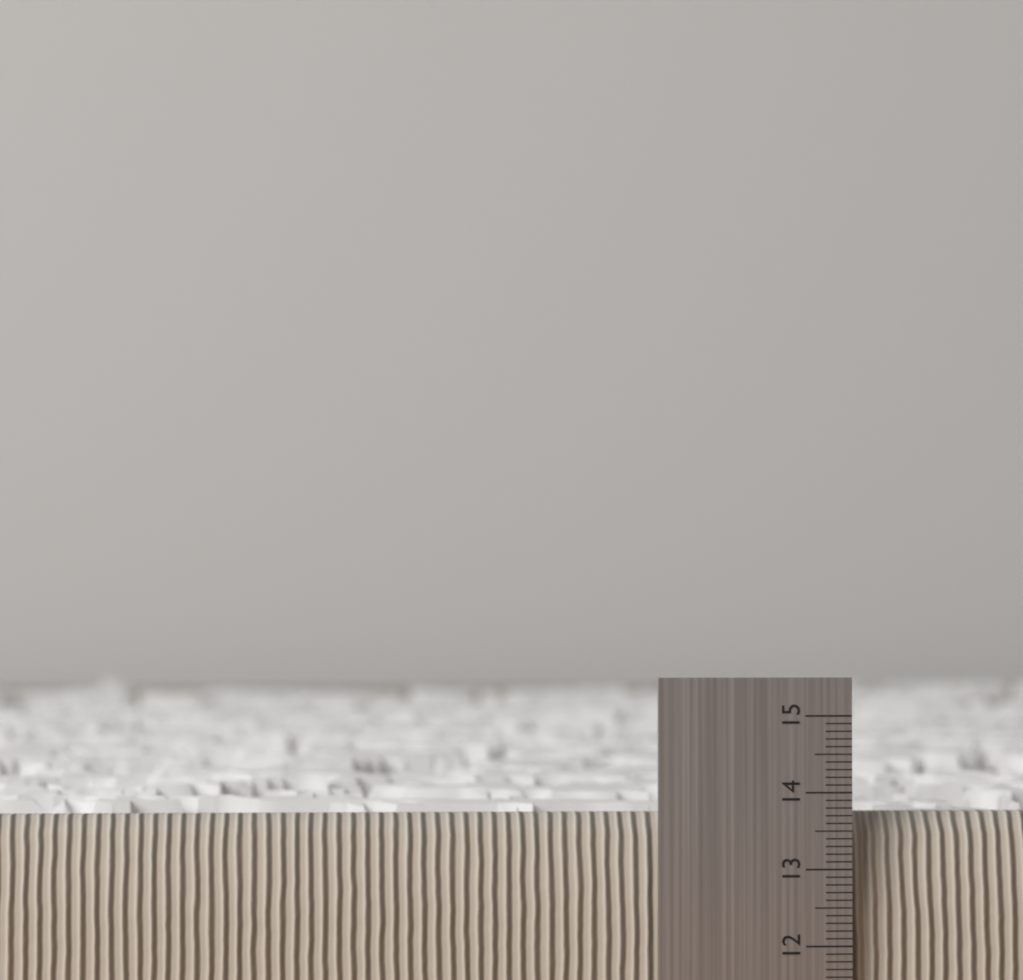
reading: 13.7 (no unit)
